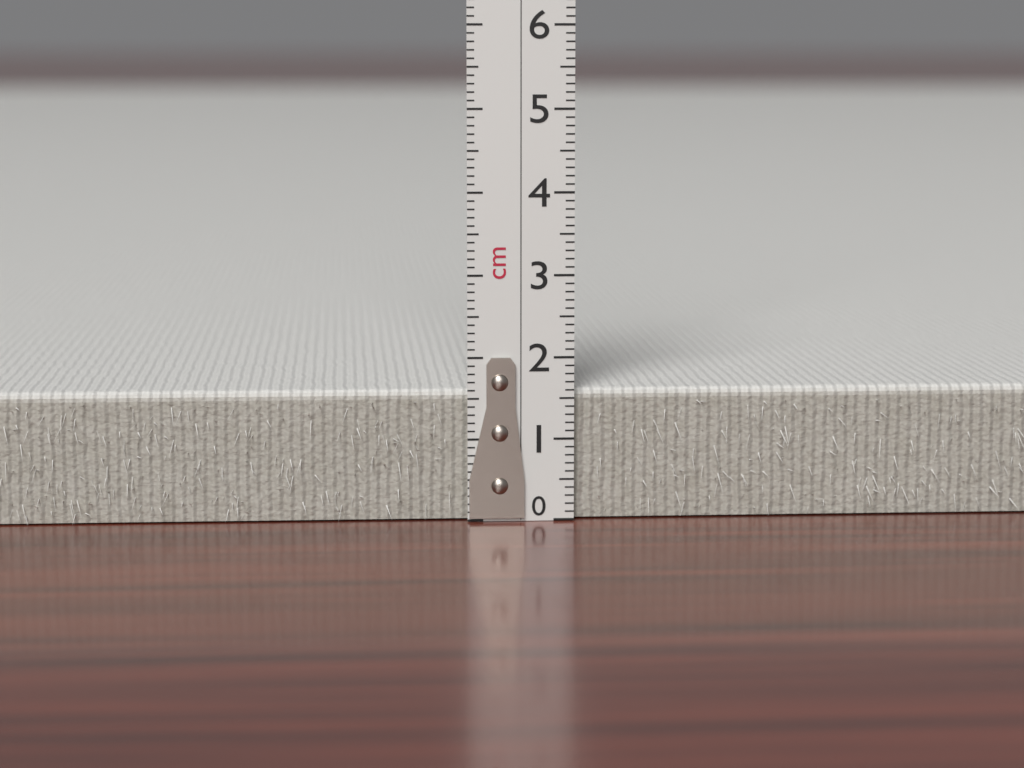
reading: 1.6 cm
